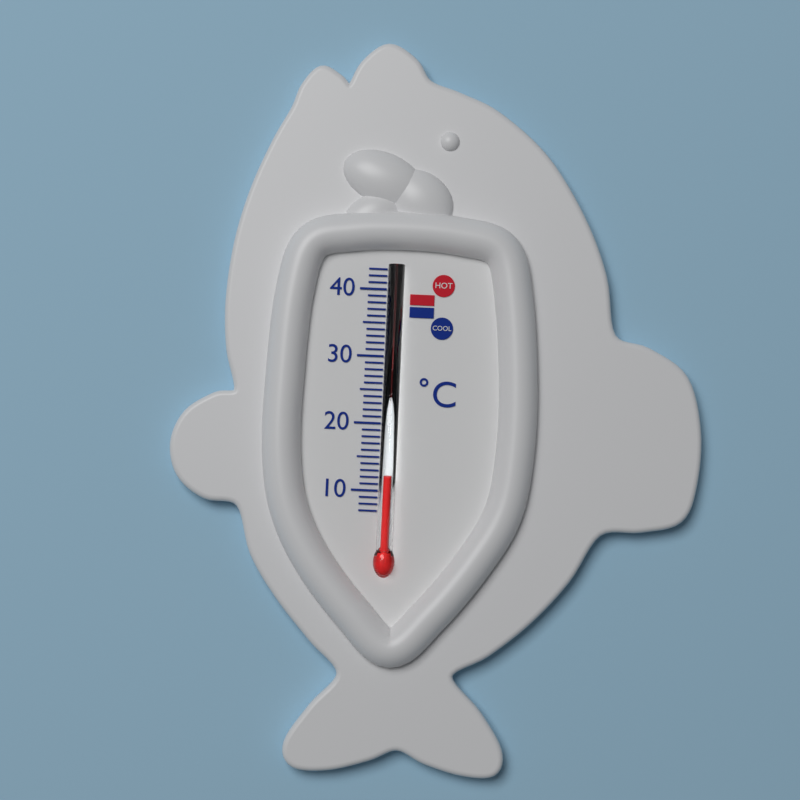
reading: 12 °C
